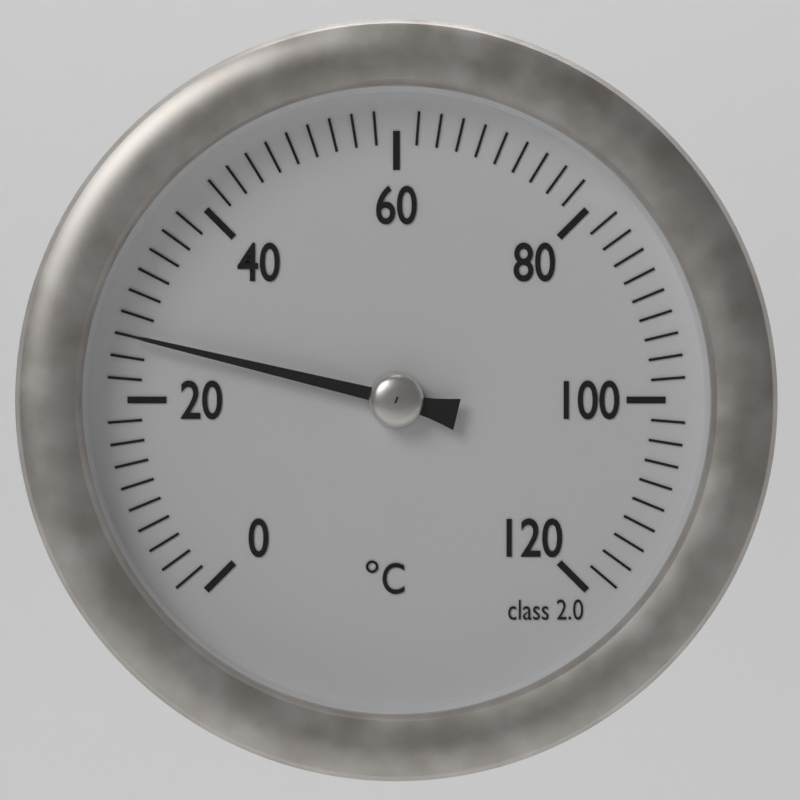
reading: 26 °C
